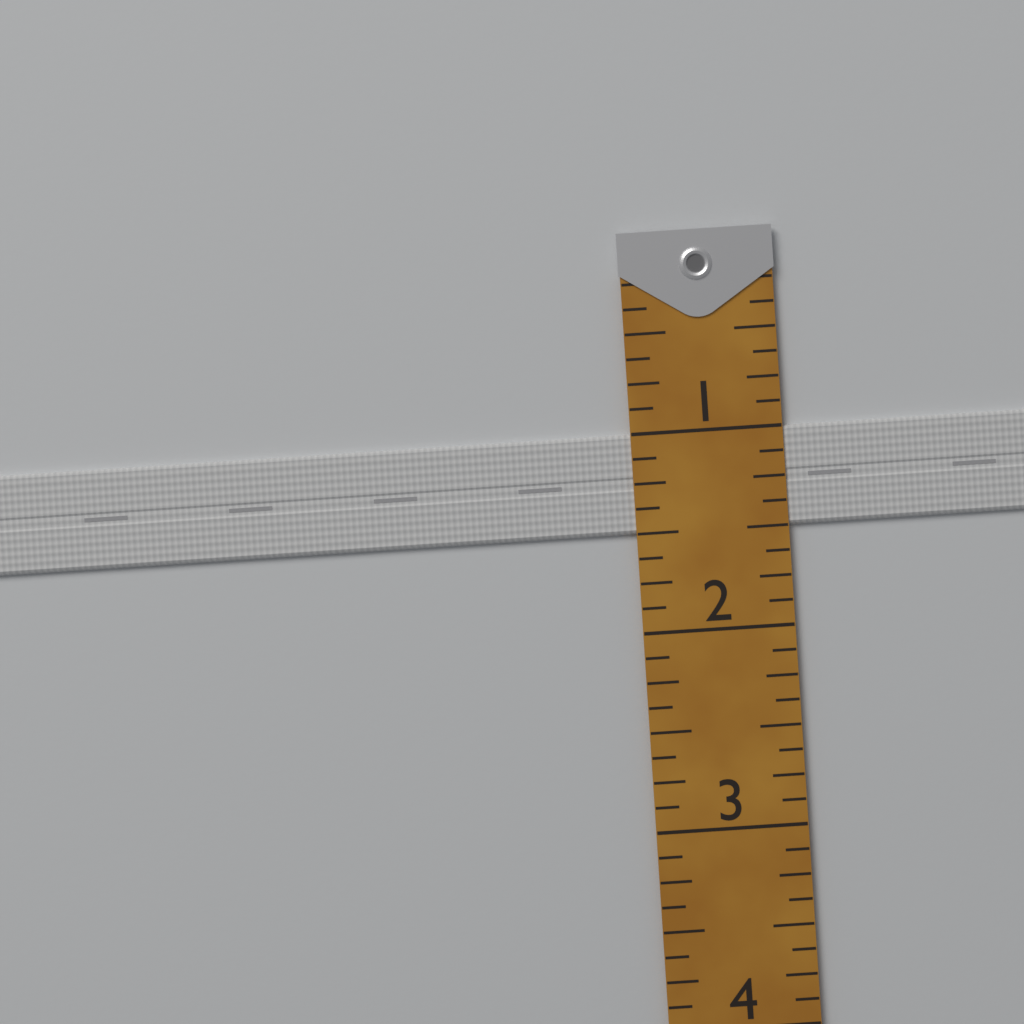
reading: 1.500 (no unit)
